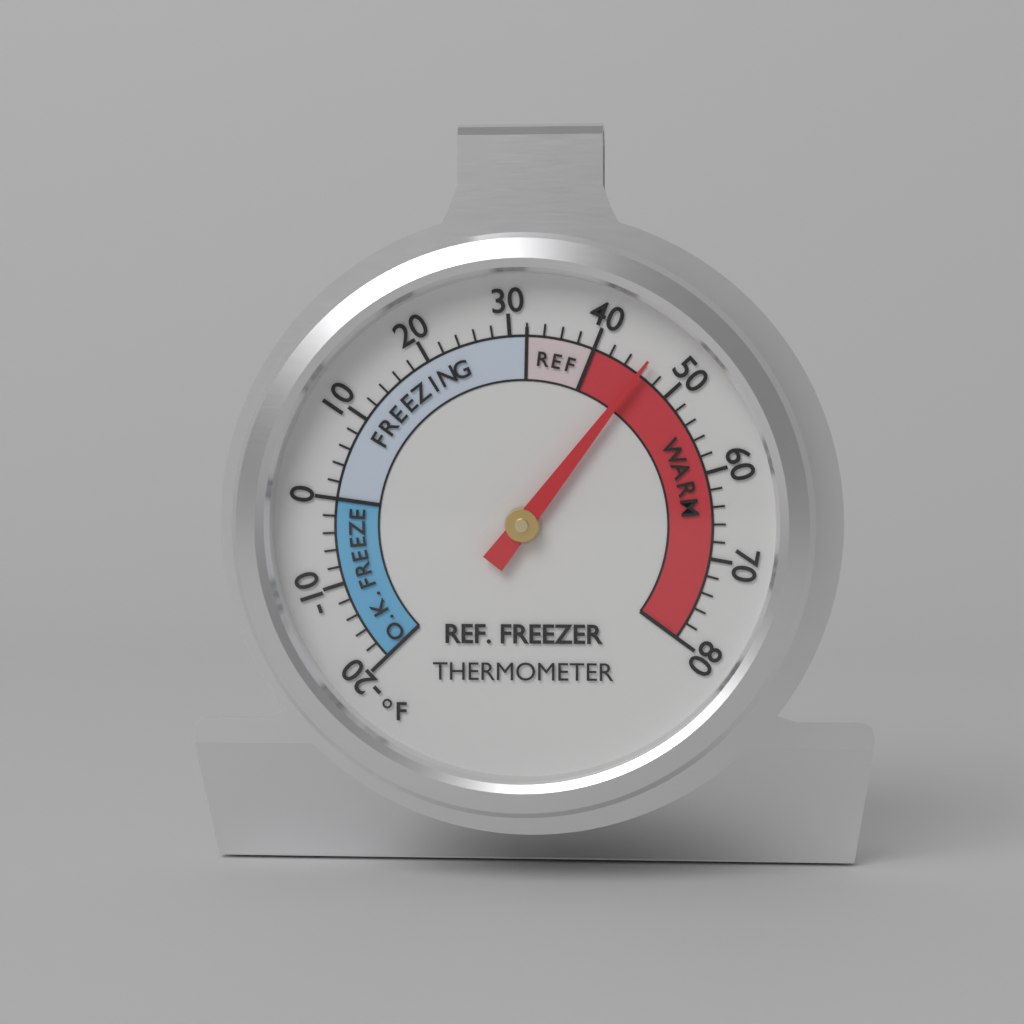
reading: 46 °F
